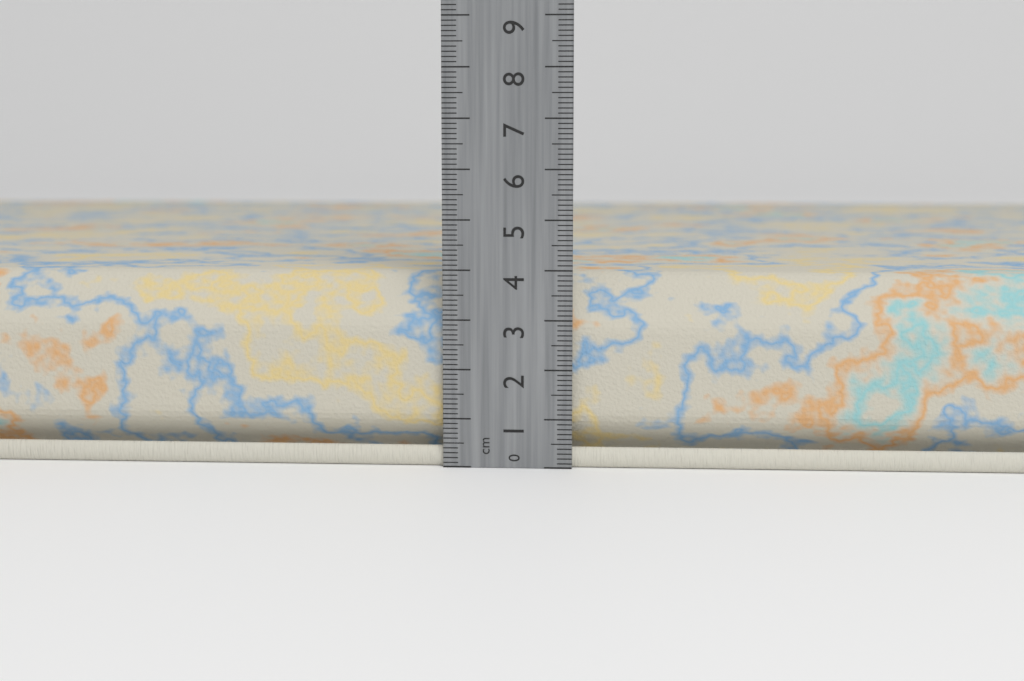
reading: 3.9 cm
